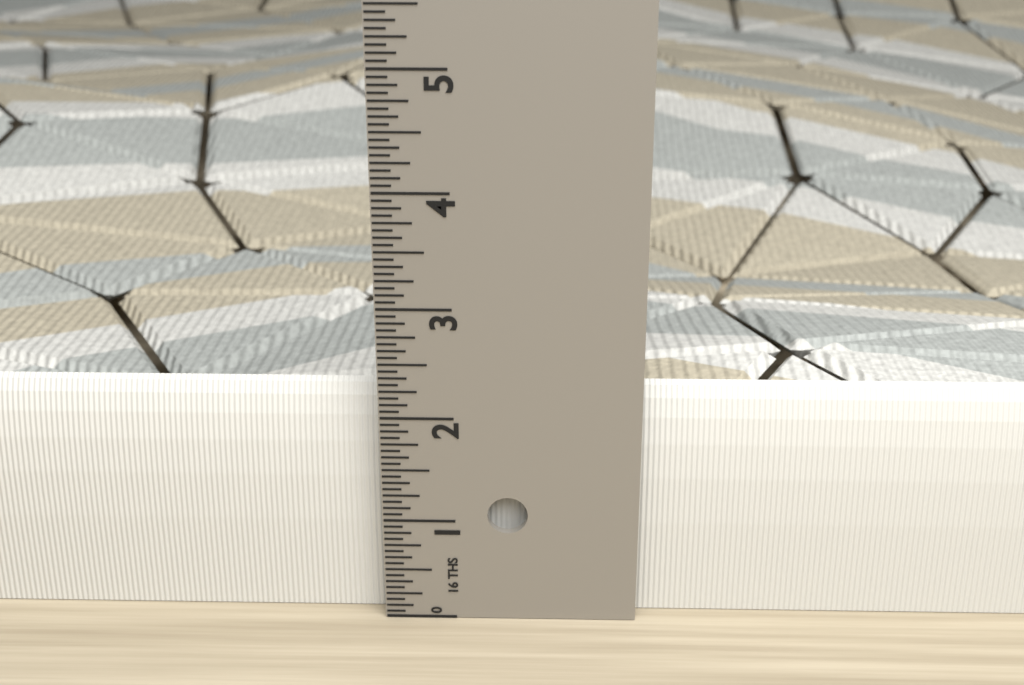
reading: 2.1875 in
